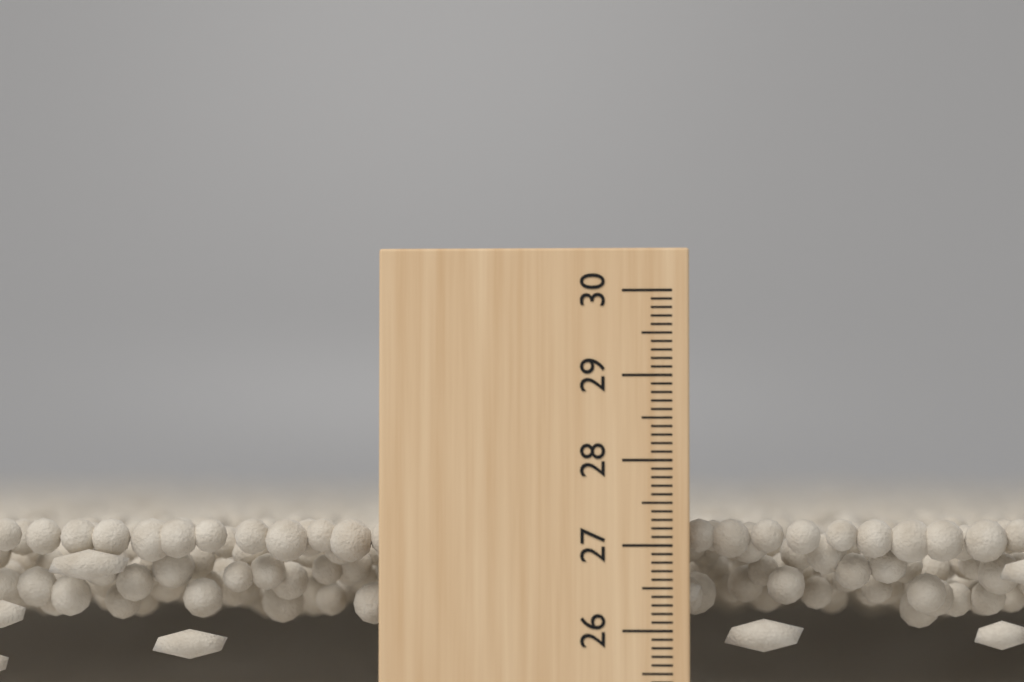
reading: 27.3 cm
